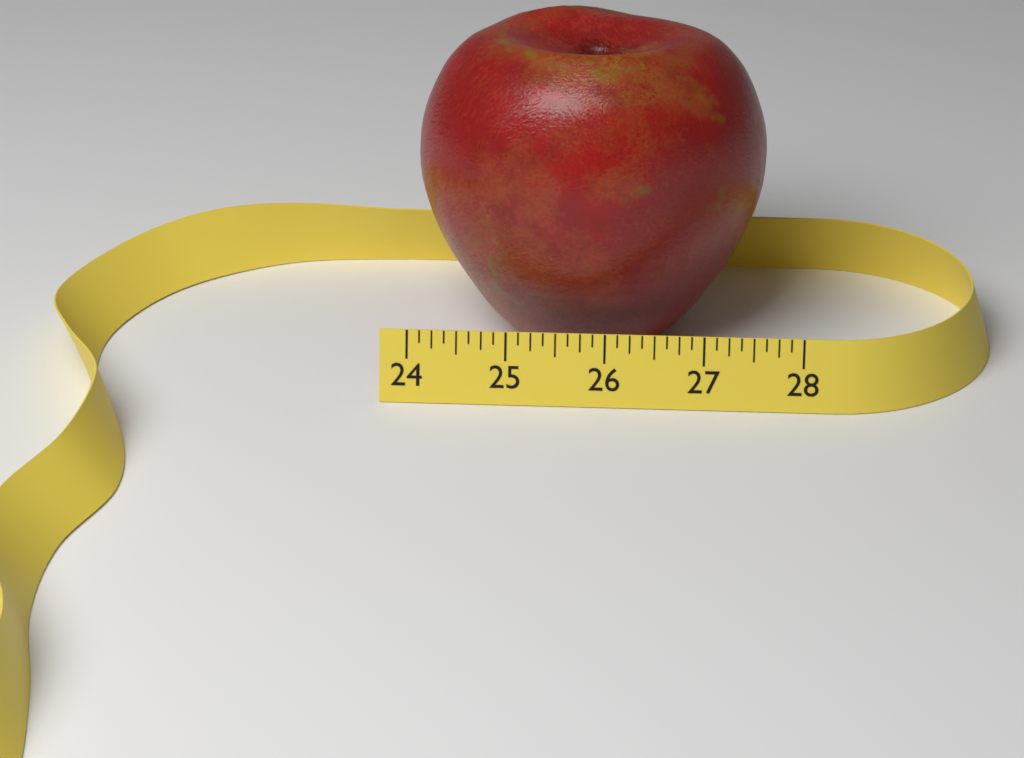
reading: 27.625 (no unit)
